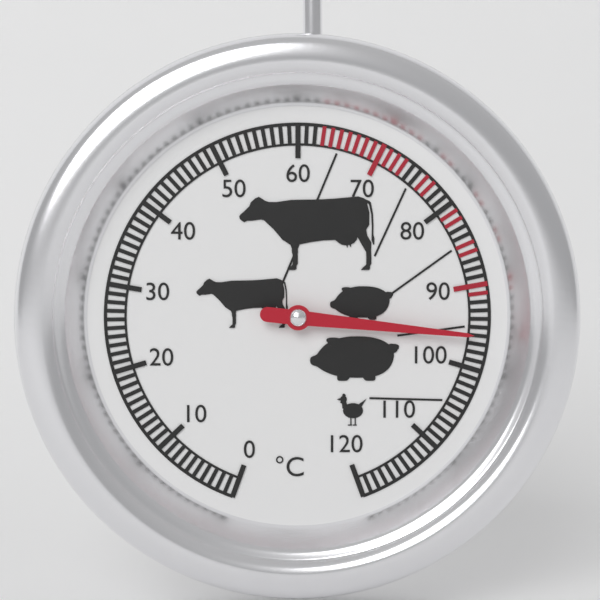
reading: 96 °C
